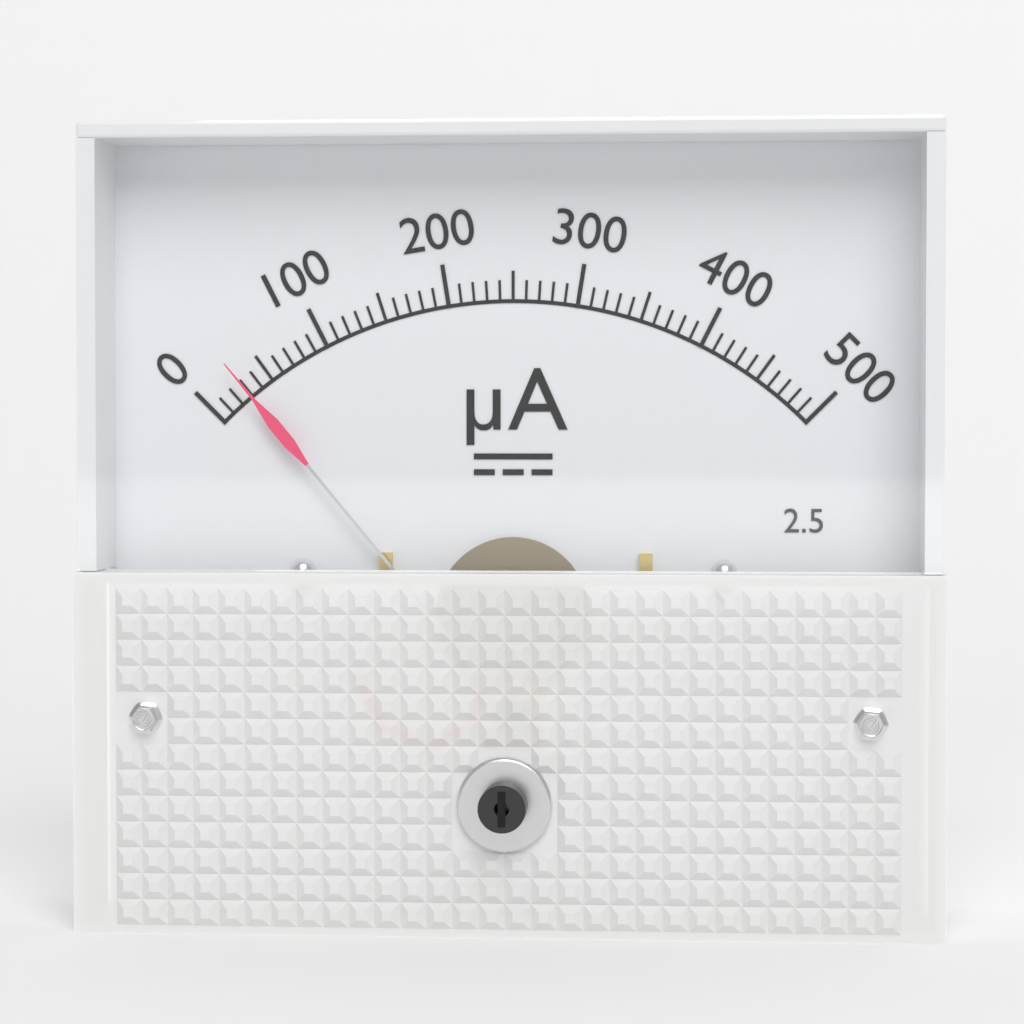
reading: 30 µA
